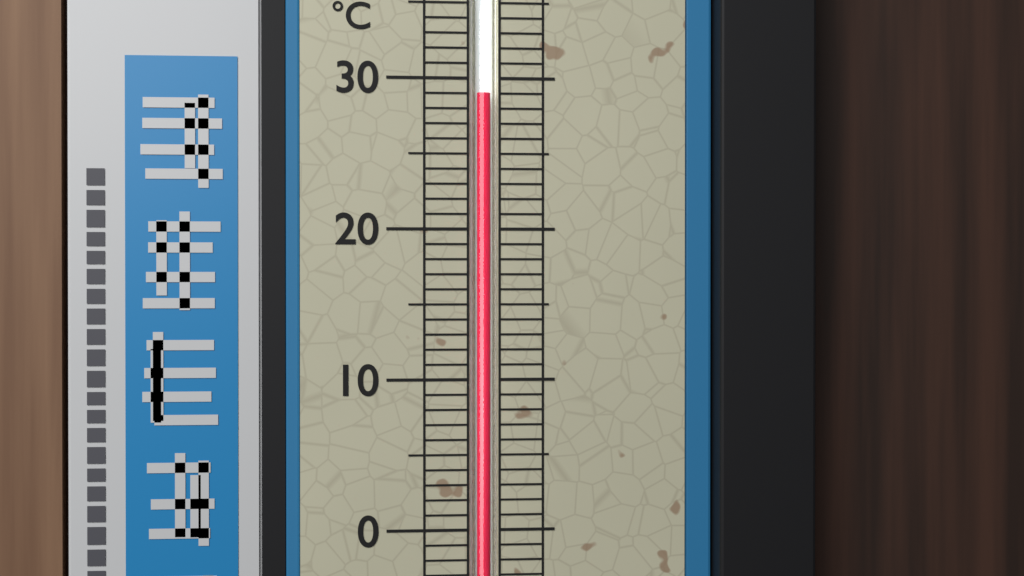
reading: 29 °C
